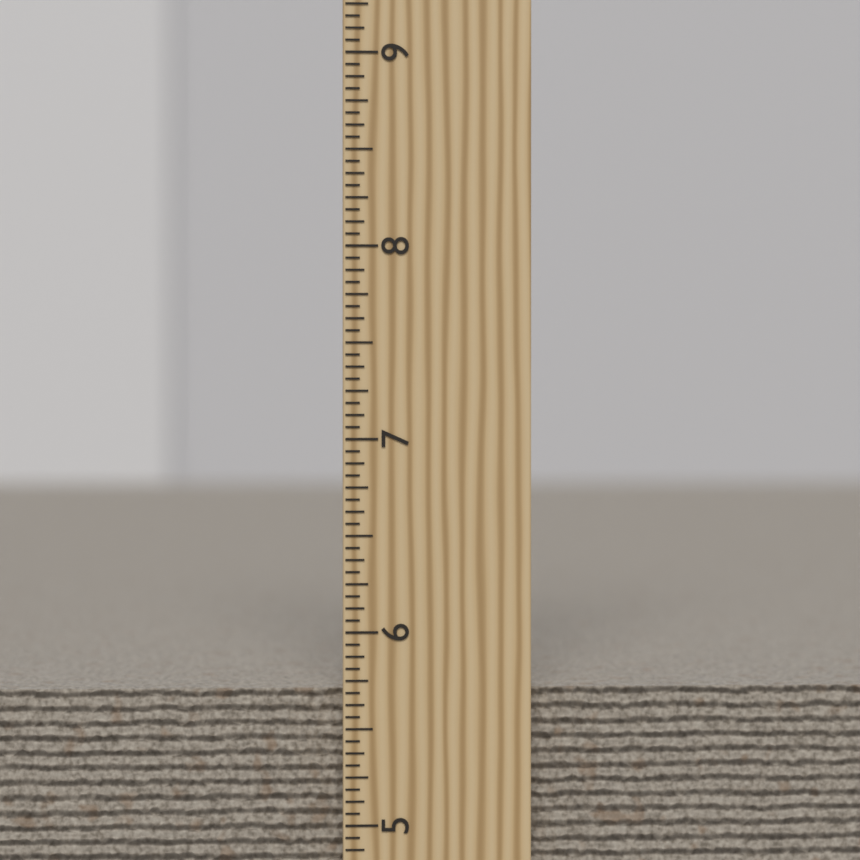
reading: 5.6875 inch
